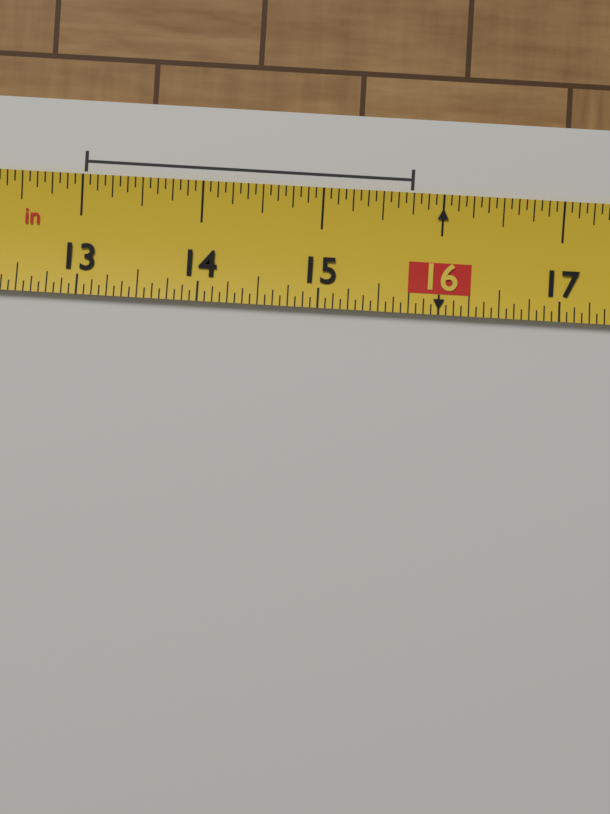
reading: 15.7500 in
